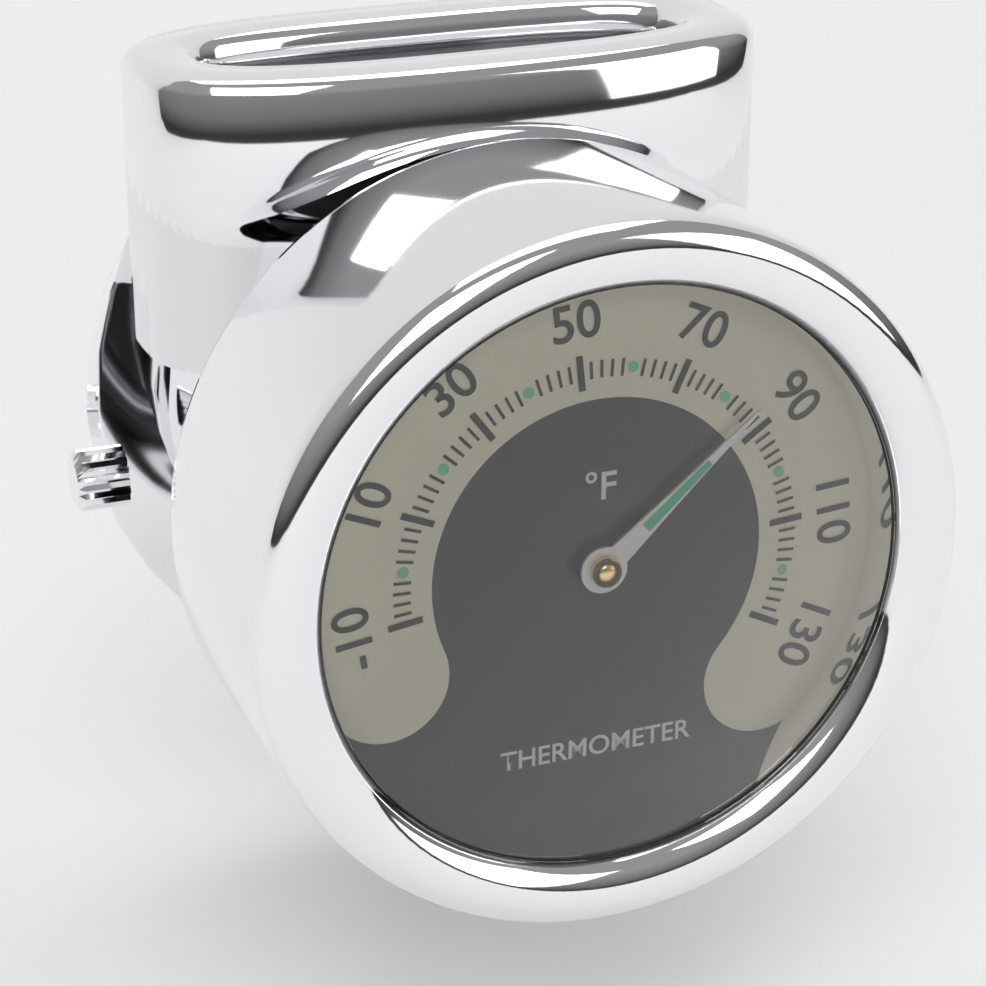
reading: 86 °F
